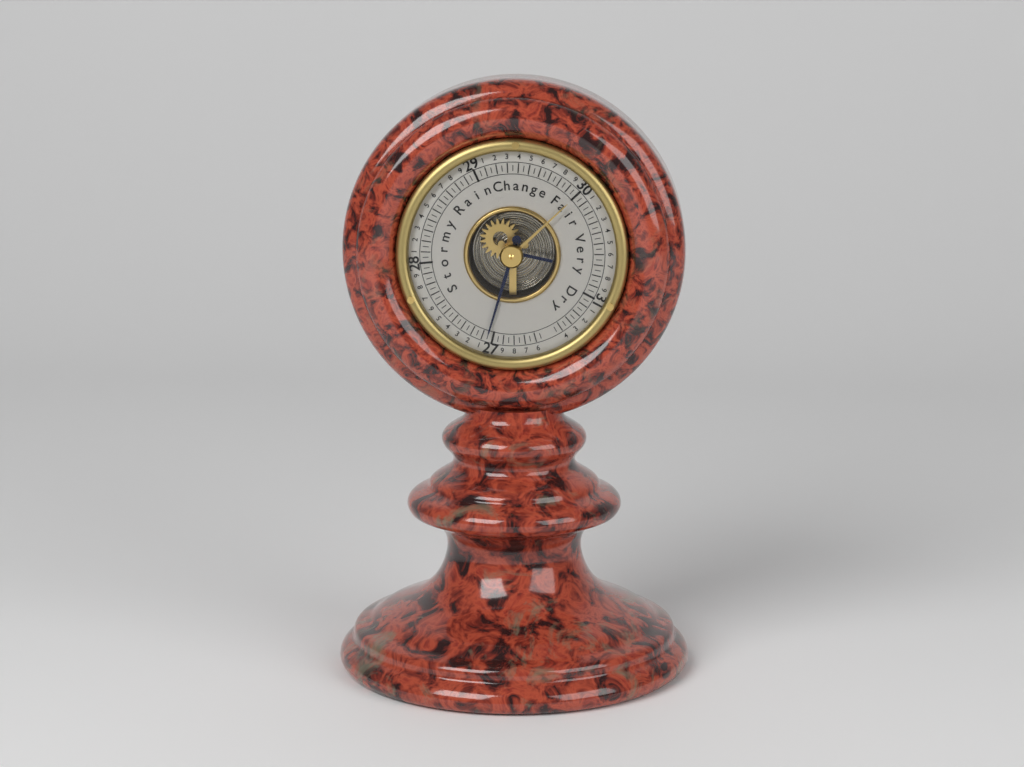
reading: 27.05 (no unit)
